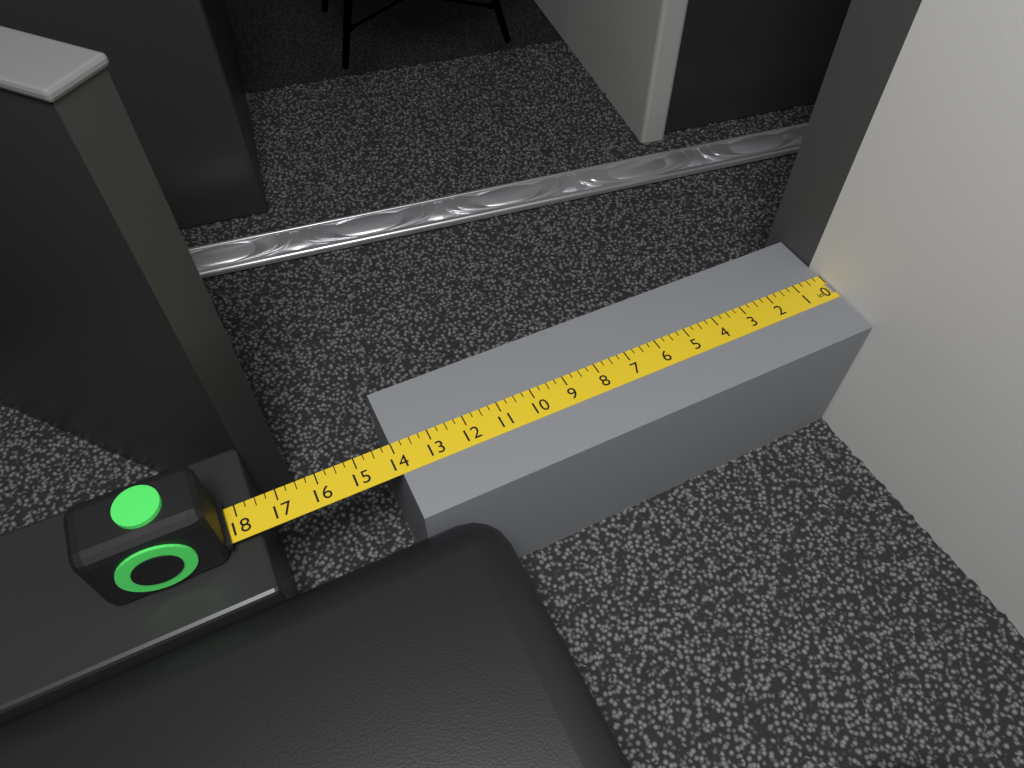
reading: 14.00 in
